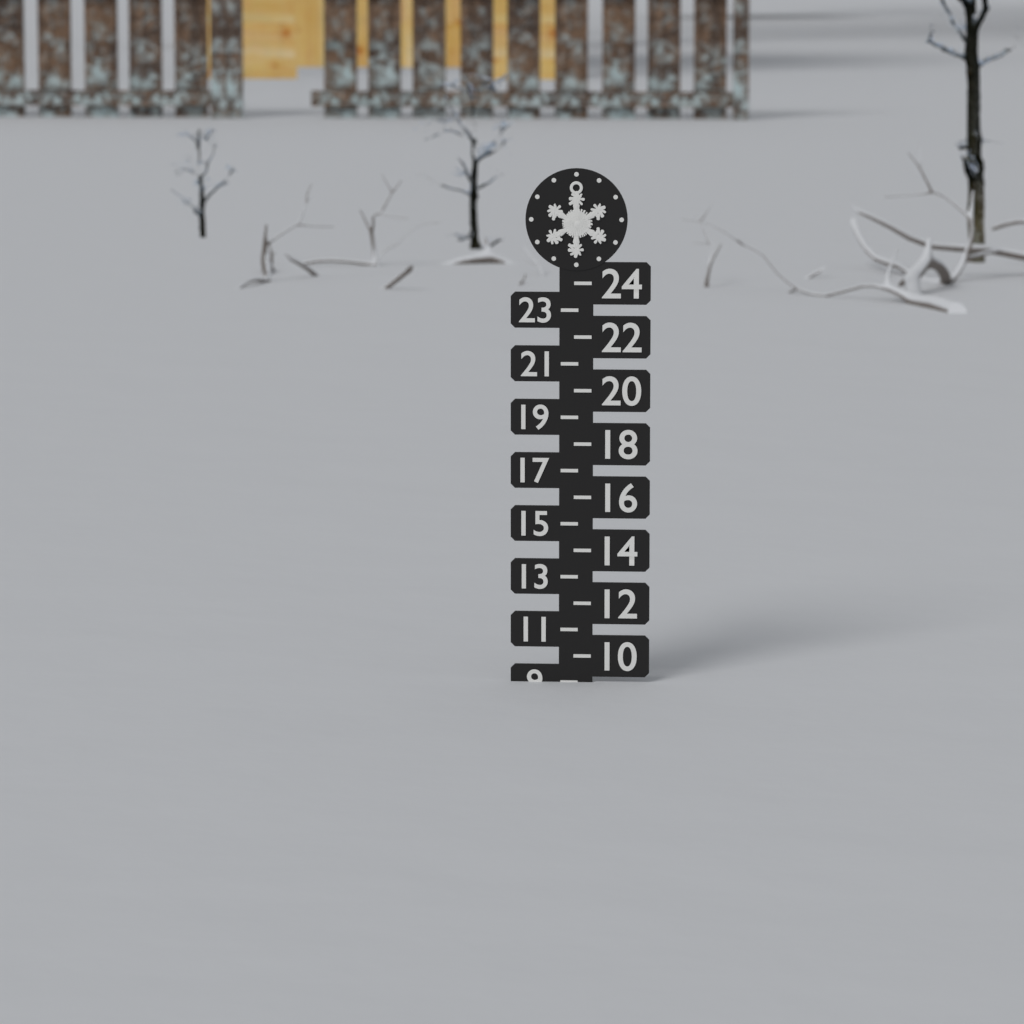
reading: 9 (no unit)
